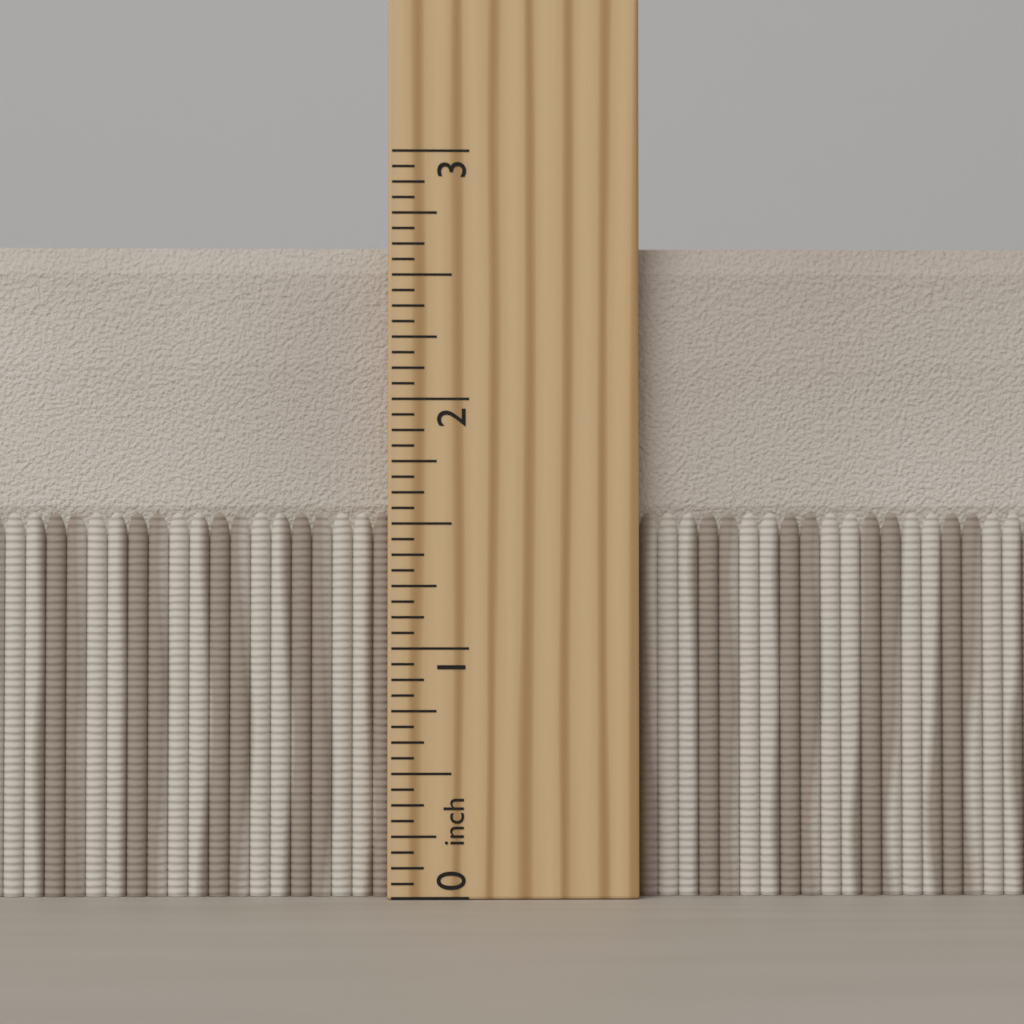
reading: 2.6250 inch
